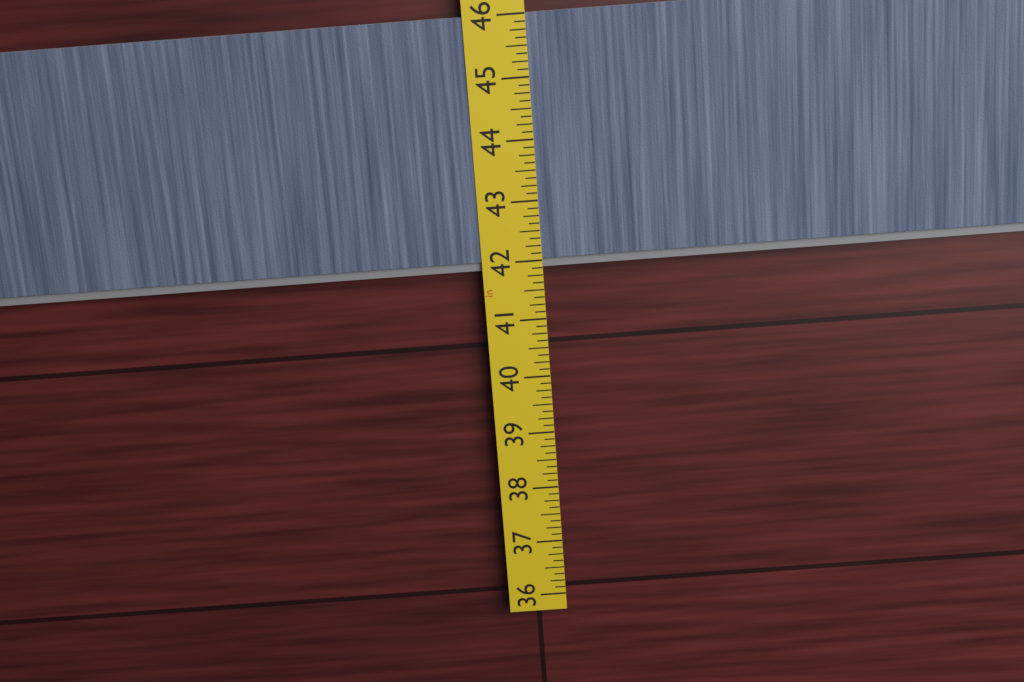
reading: 41.875 in
